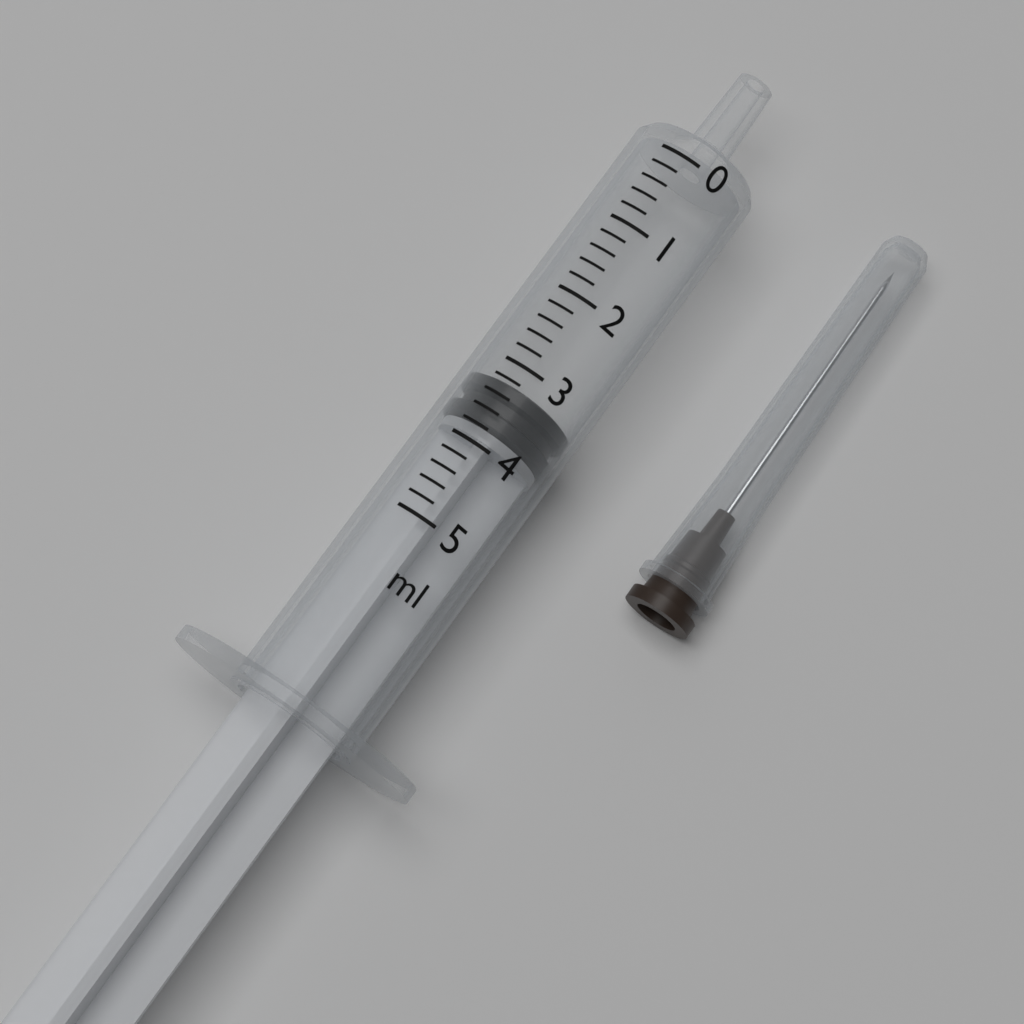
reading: 3.2 ml
